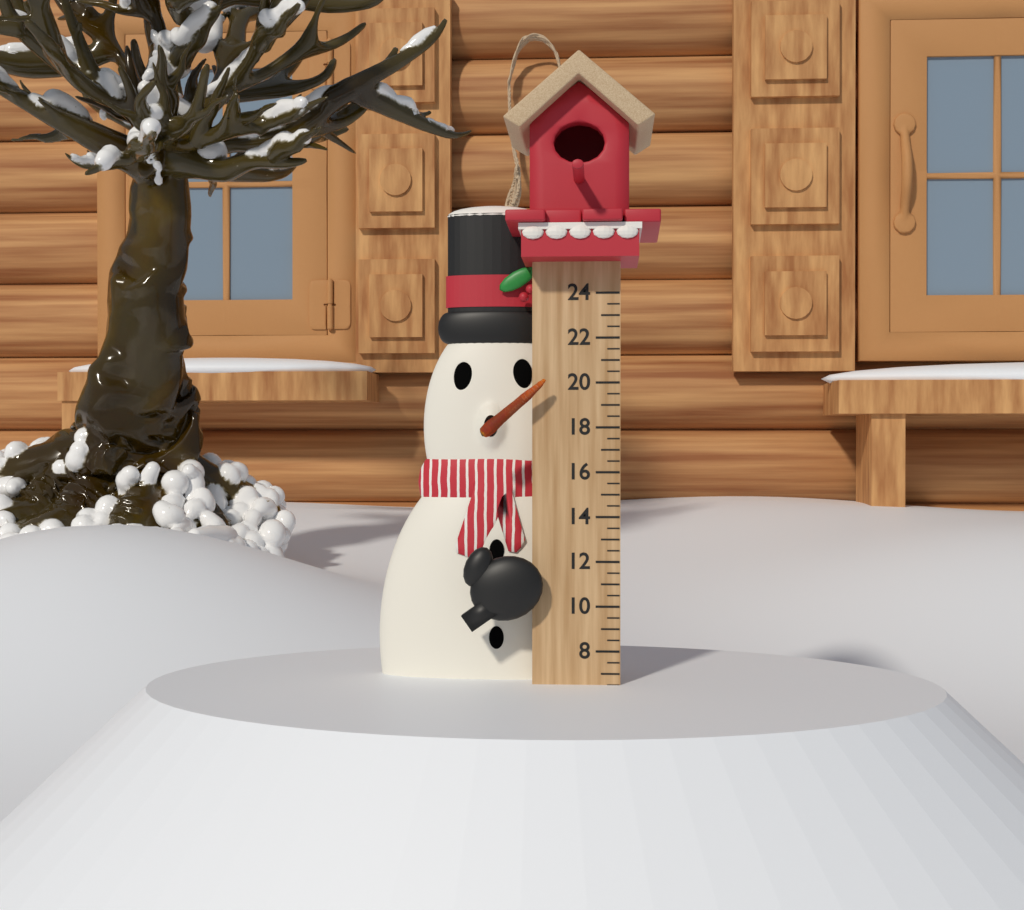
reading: 6.5 (no unit)
